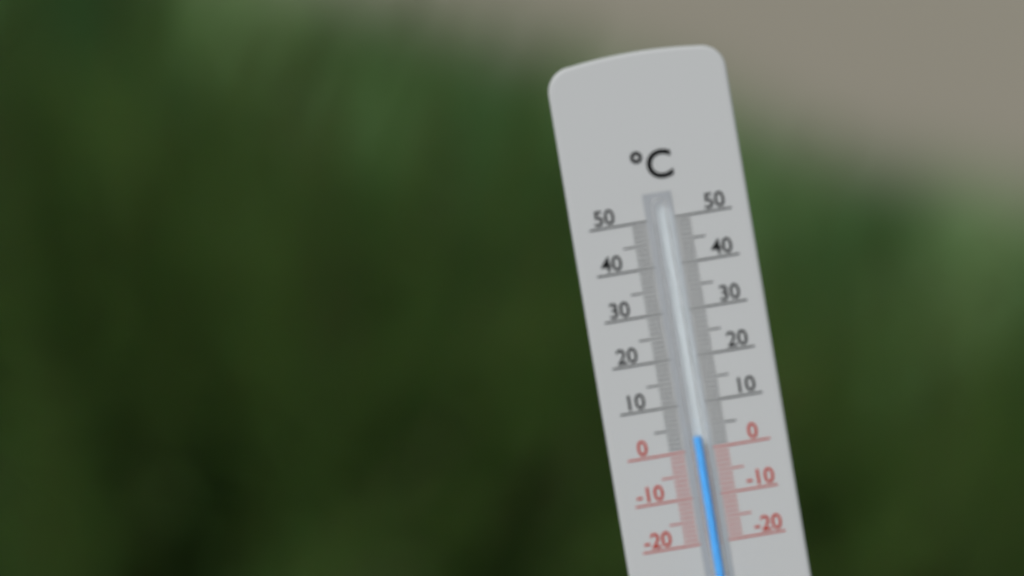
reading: 3 °C
